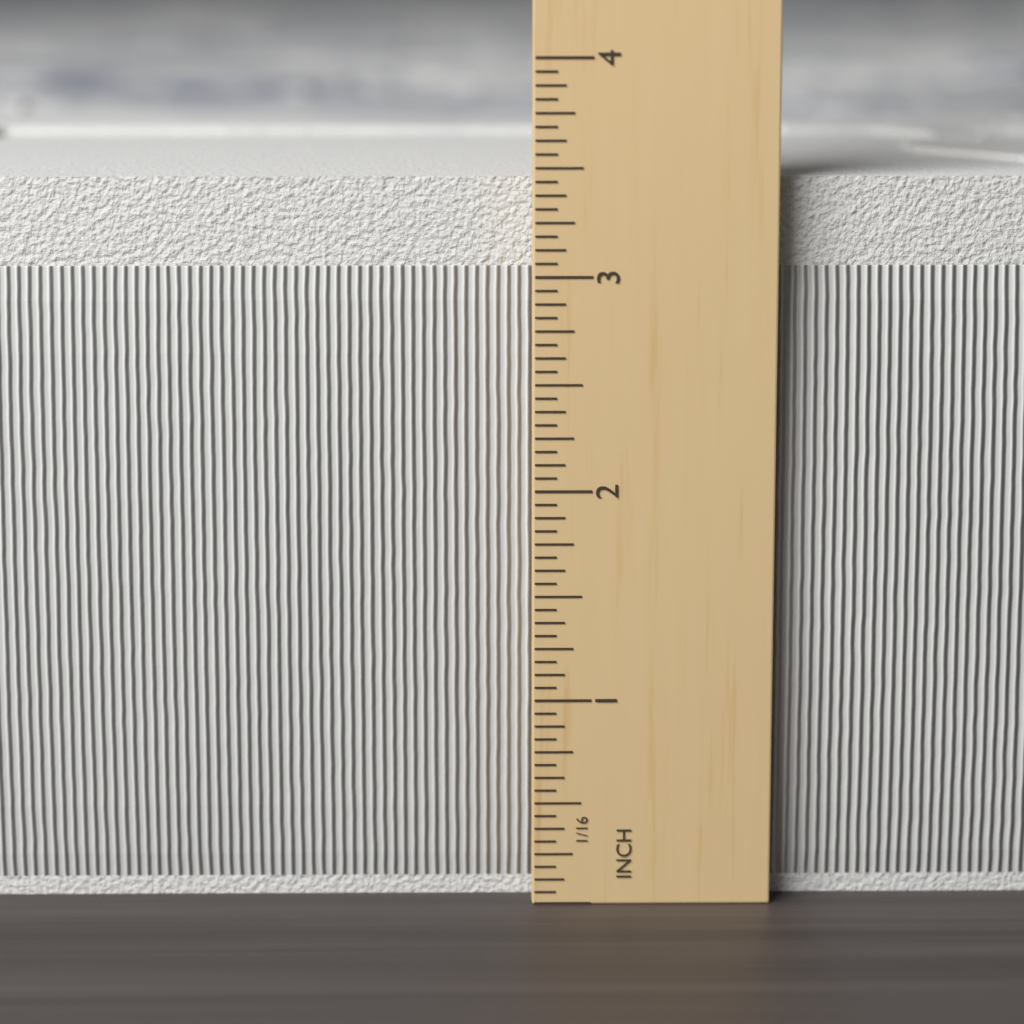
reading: 3.5000 in
